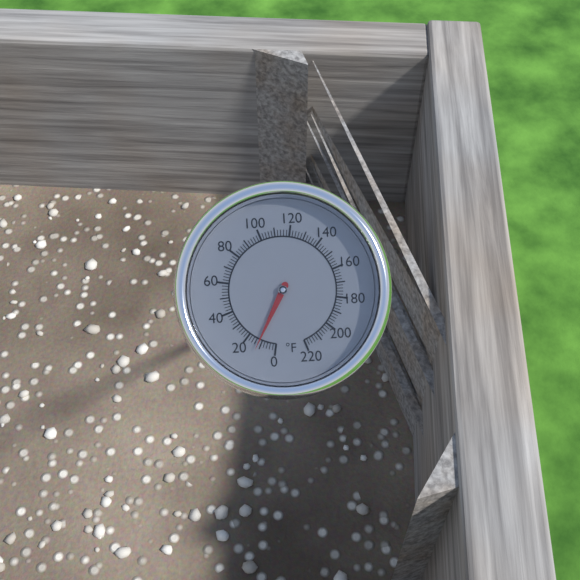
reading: 12 °F
